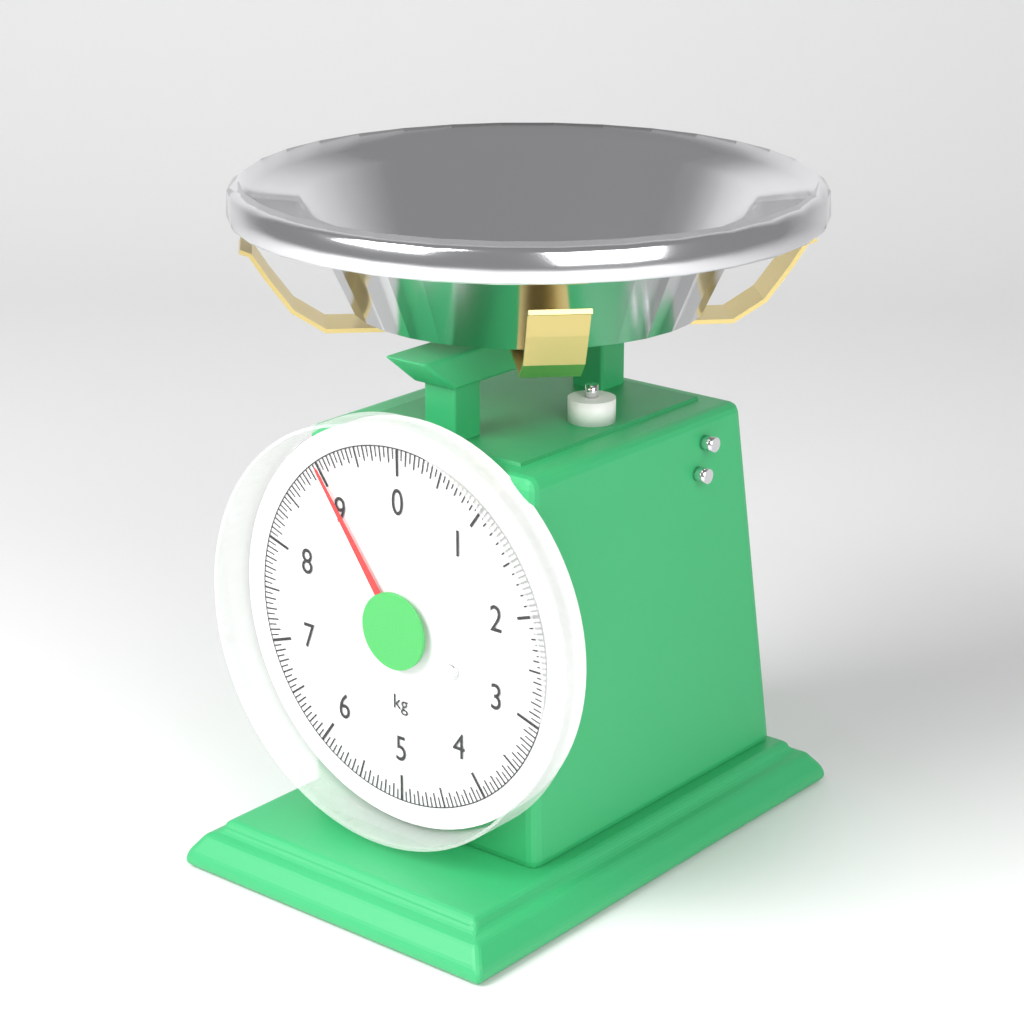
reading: 9.00 kg
